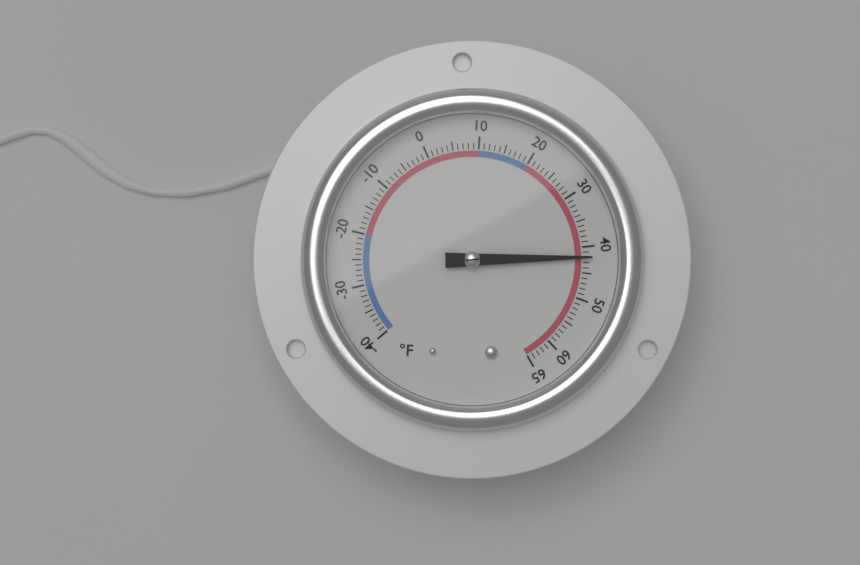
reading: 42 °F
